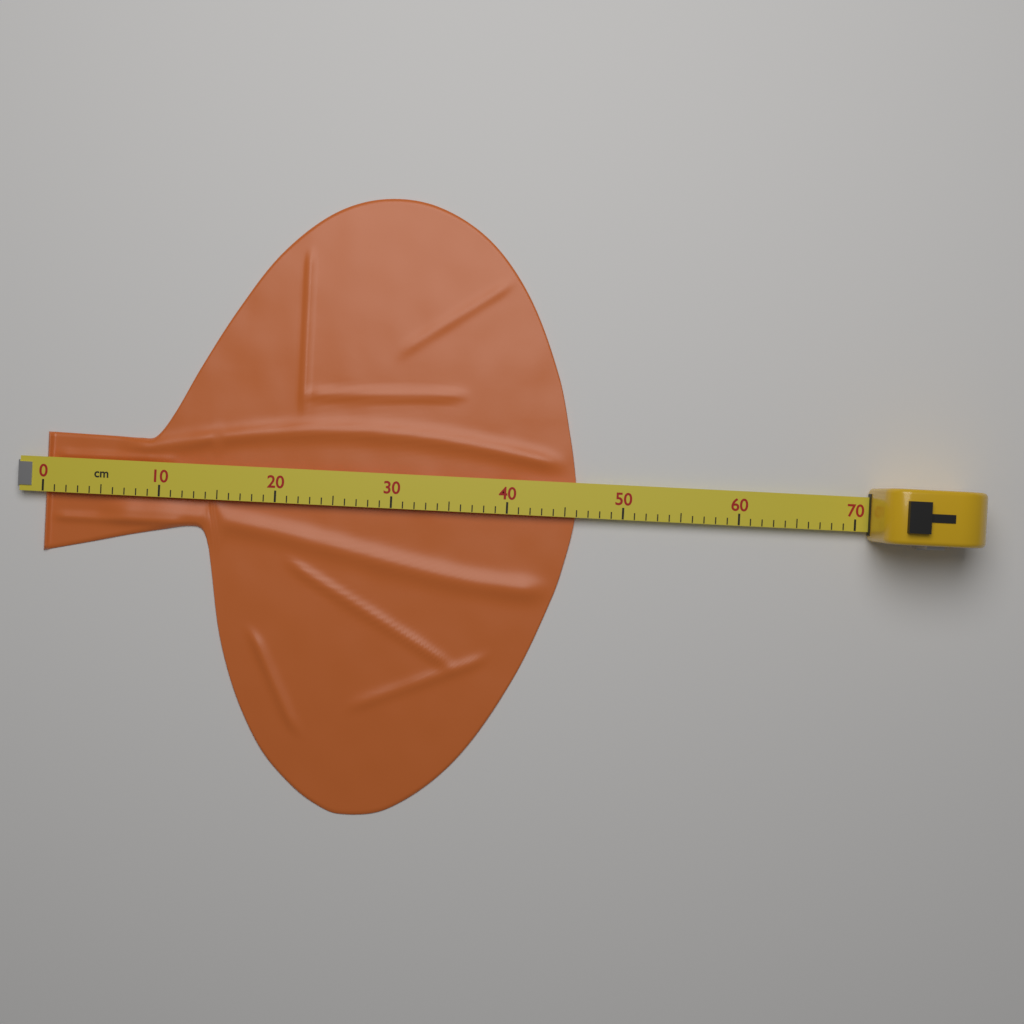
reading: 46 cm
